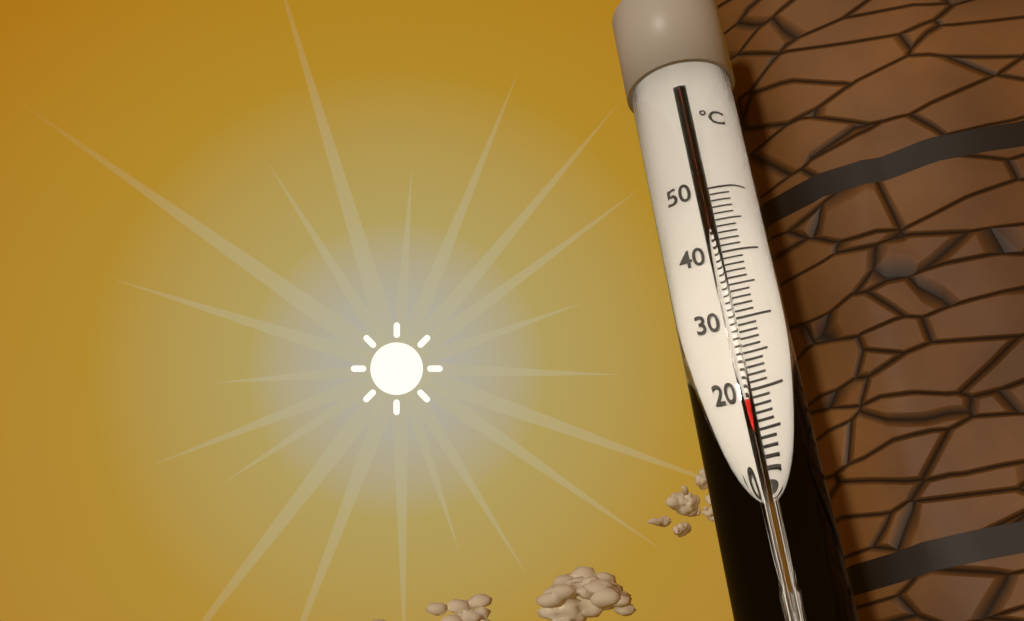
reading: 18 °C
